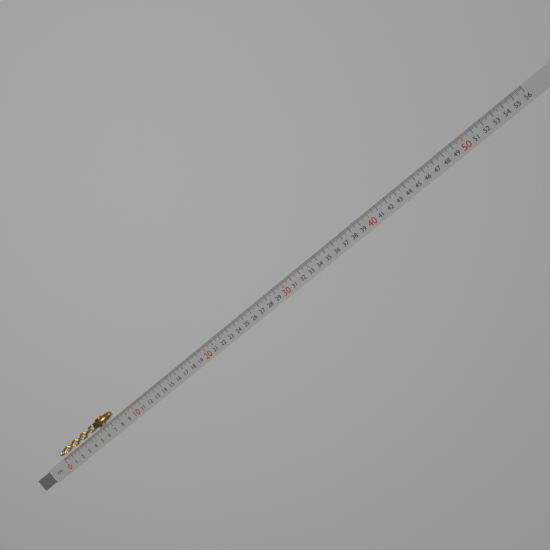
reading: 7.8 cm
